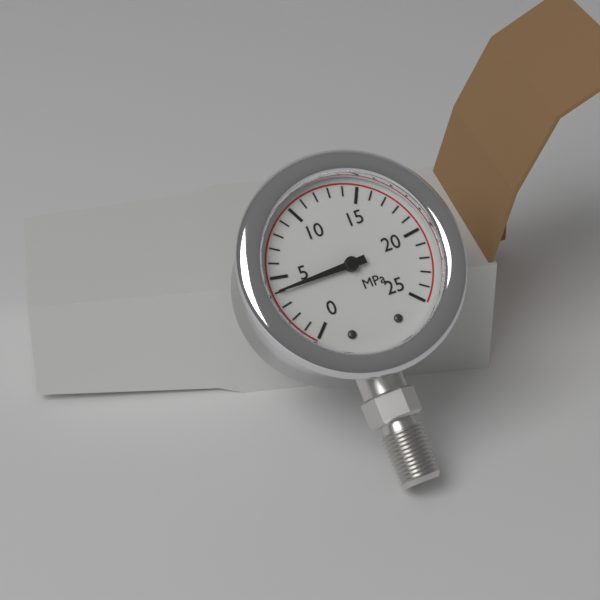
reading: 4 MPa
